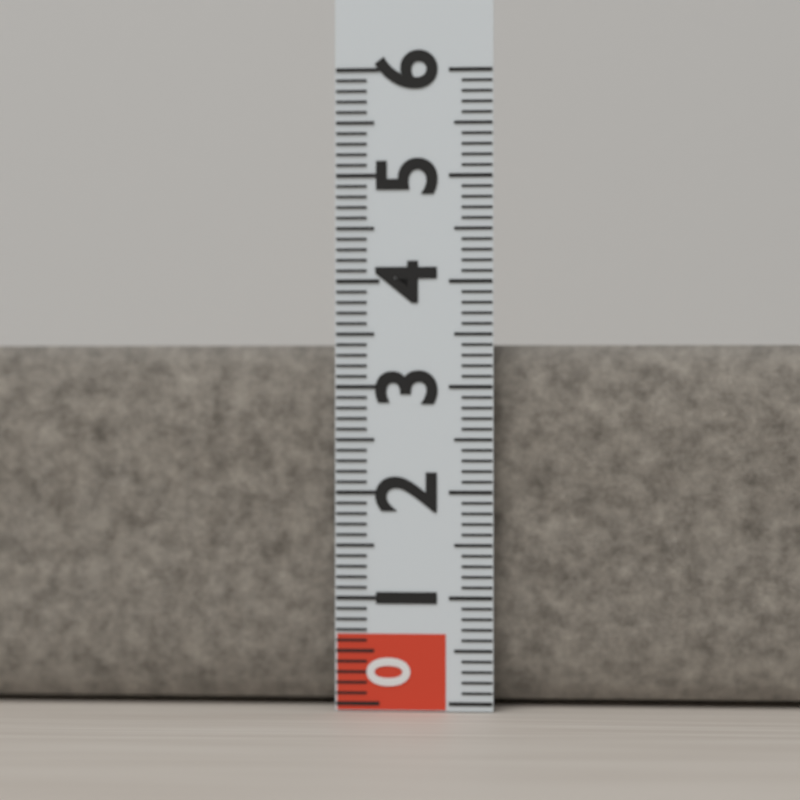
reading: 3.4 (no unit)
